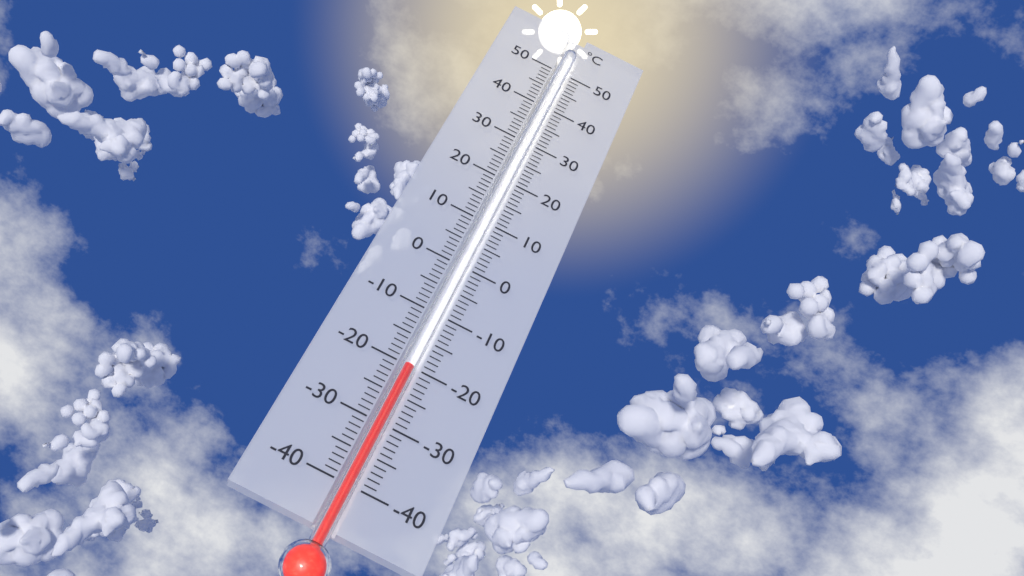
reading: -20 °C
